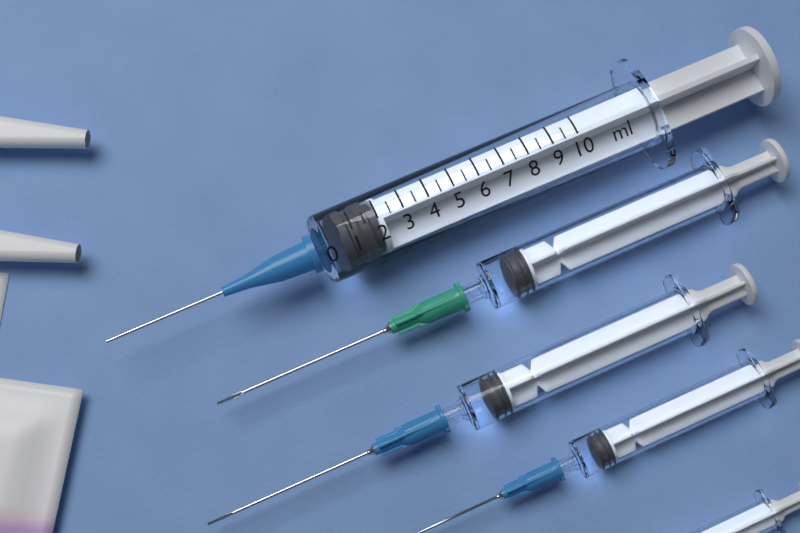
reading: 0.5 ml
